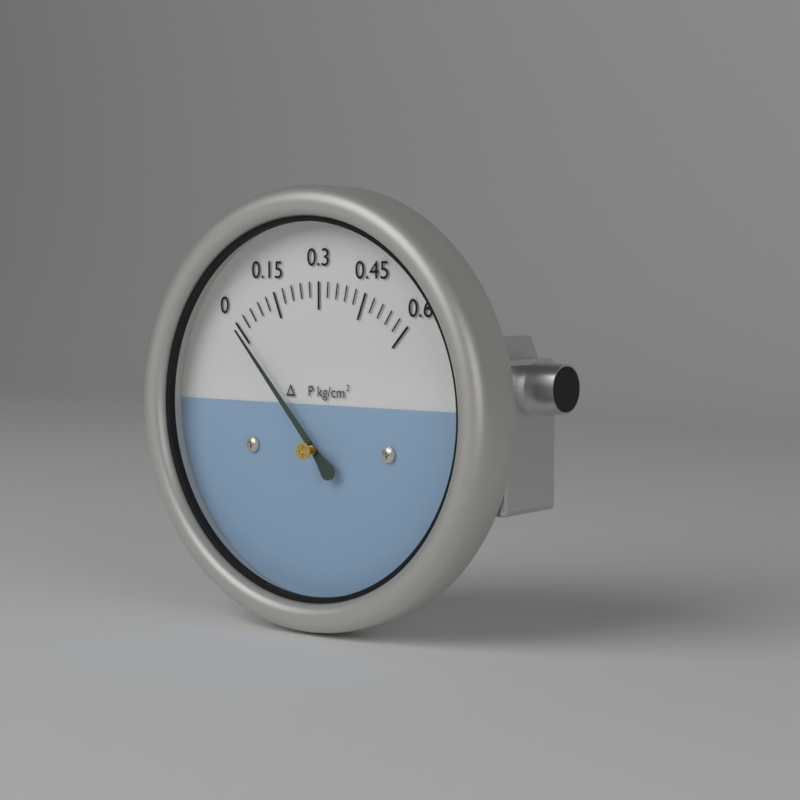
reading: 0.00 kg/cm²
